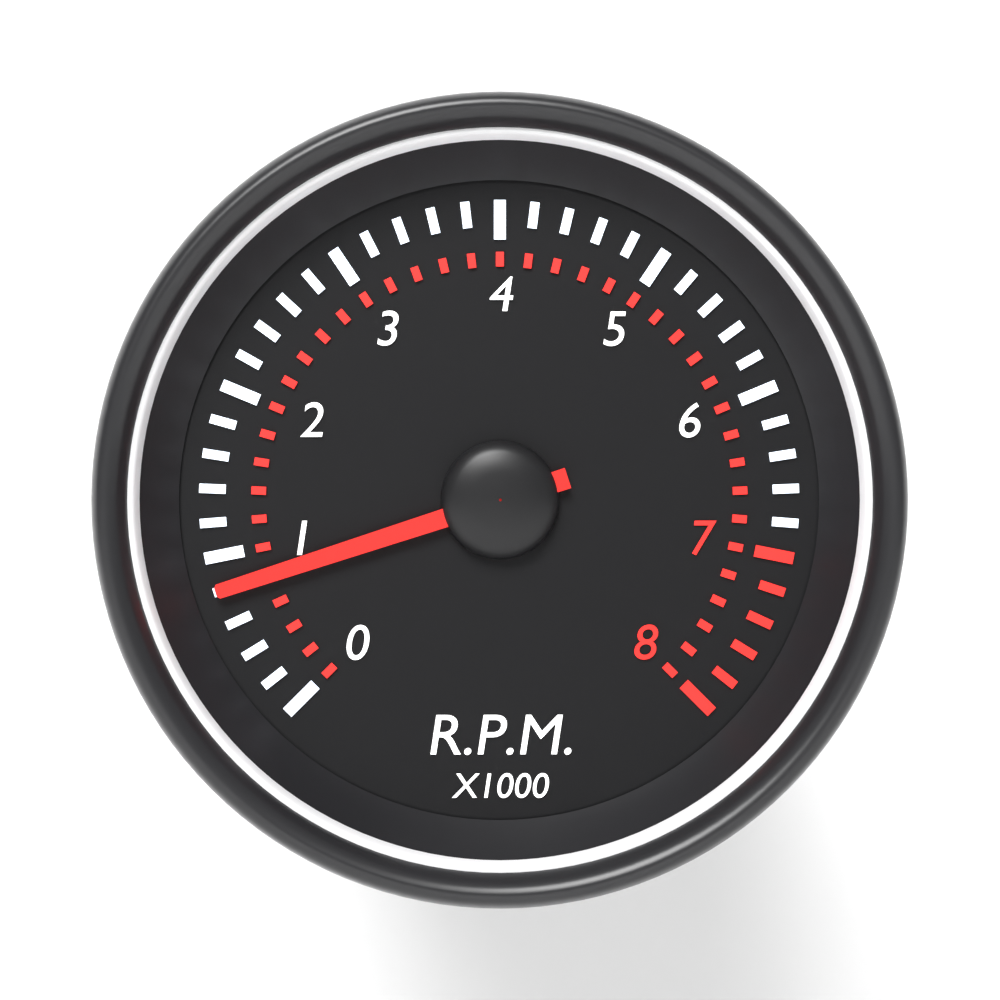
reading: 0.8 x1000 RPM
